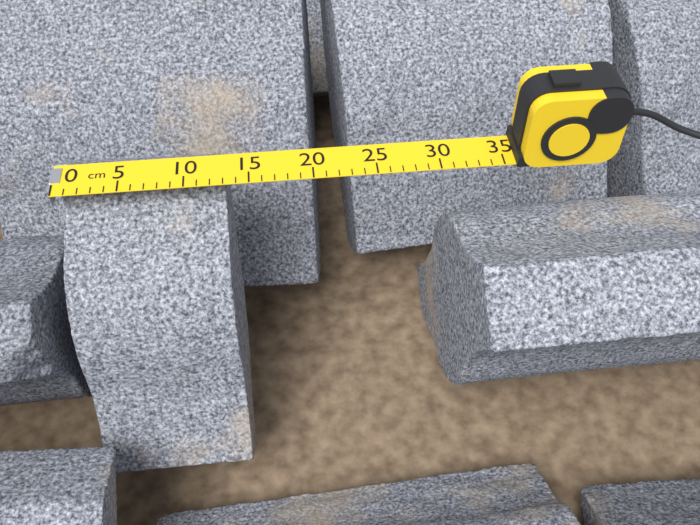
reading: 13 cm
